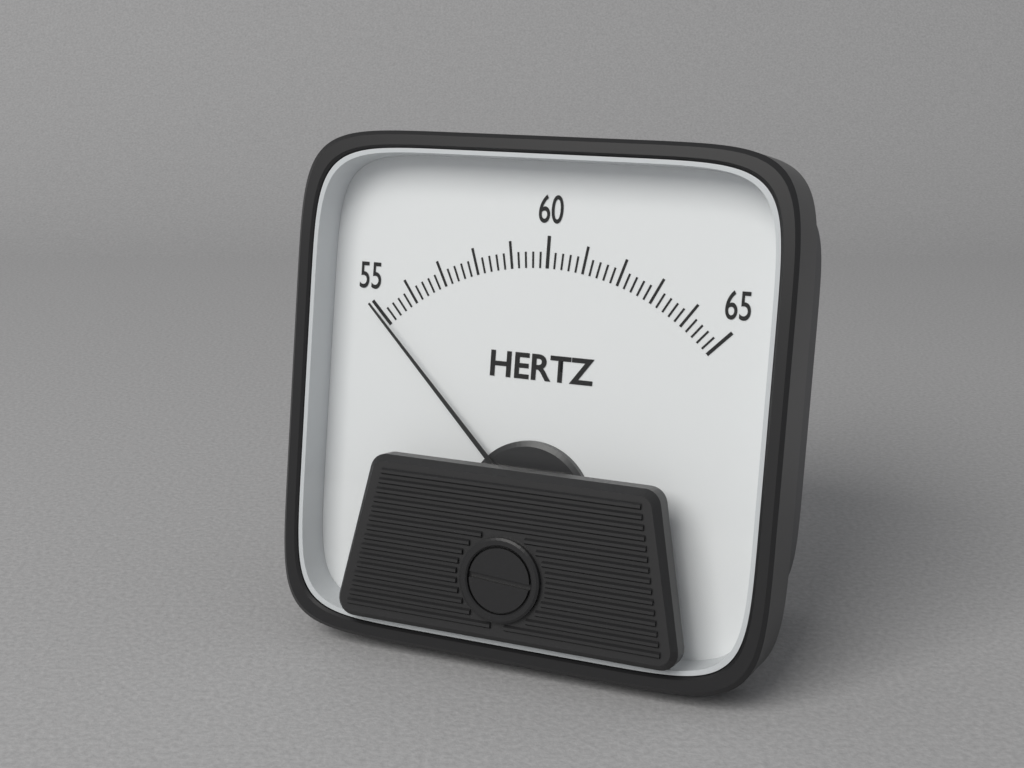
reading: 55.0 Hz
